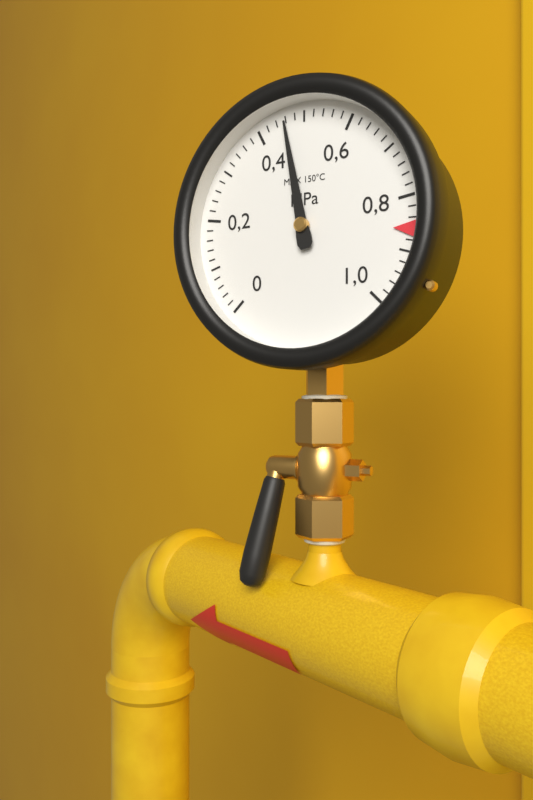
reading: 0.46 MPa
